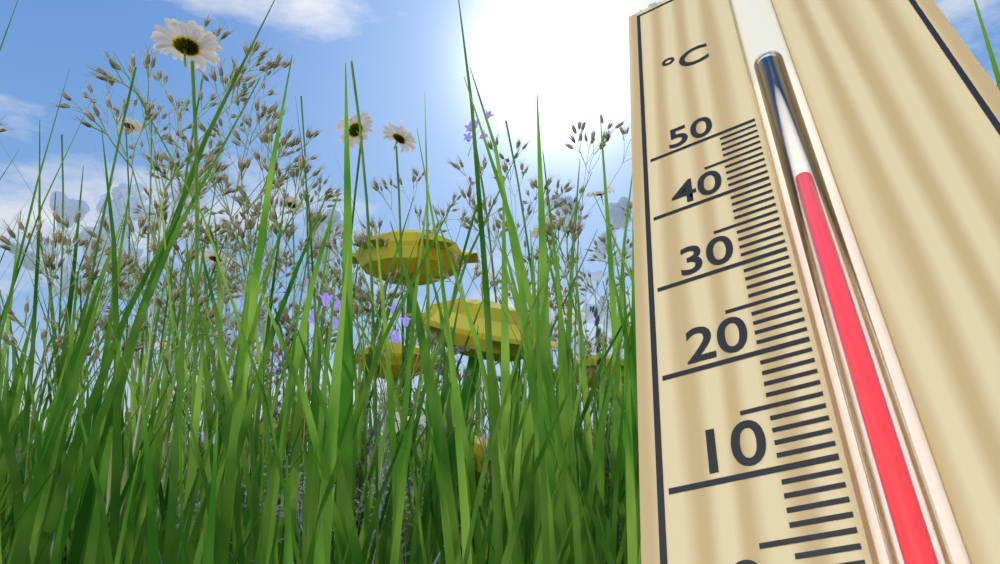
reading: 38 °C
